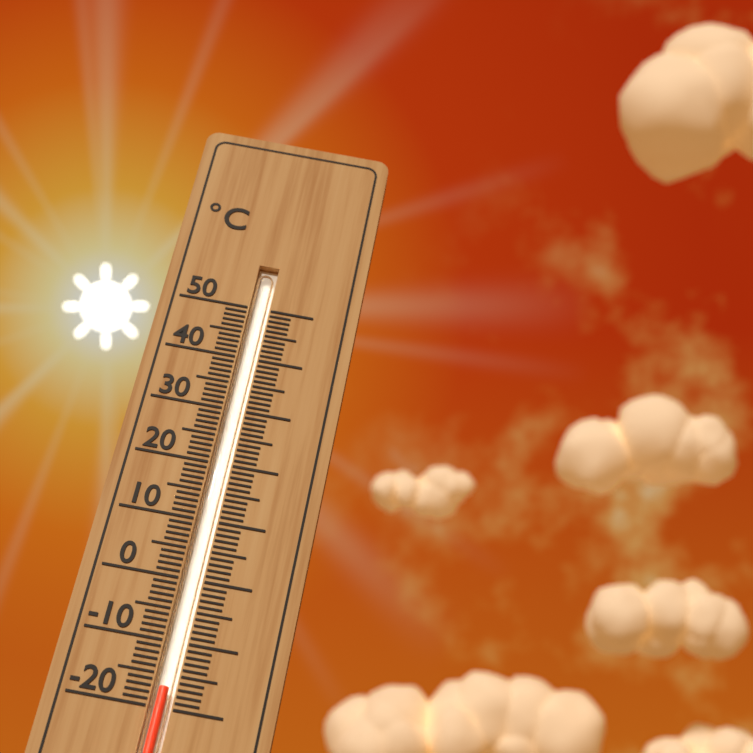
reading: -17 °C
